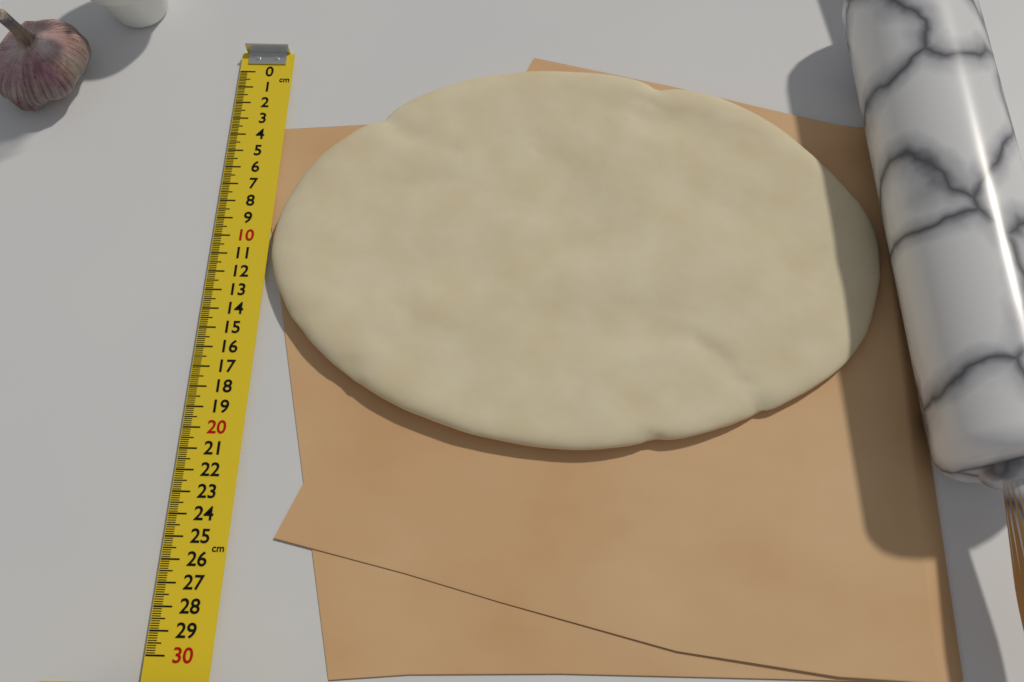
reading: 20.8 cm
